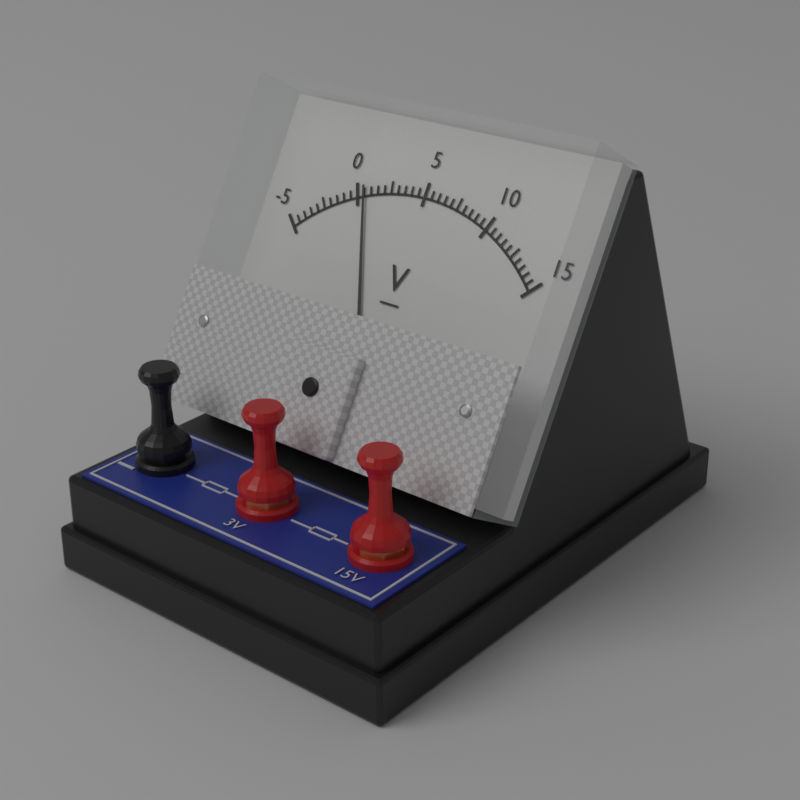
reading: 0.5 V
